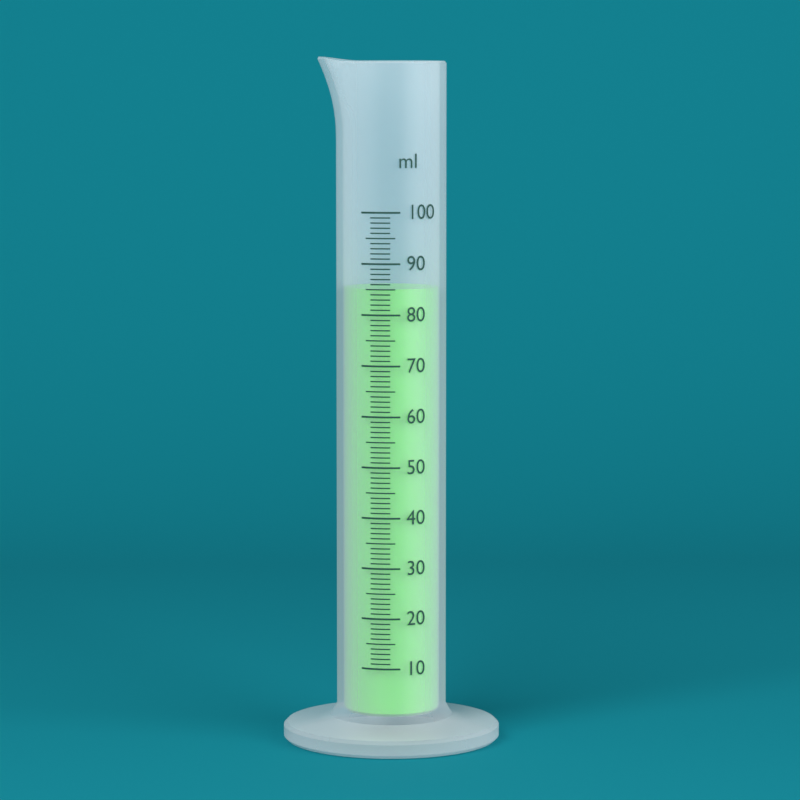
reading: 85 ml
